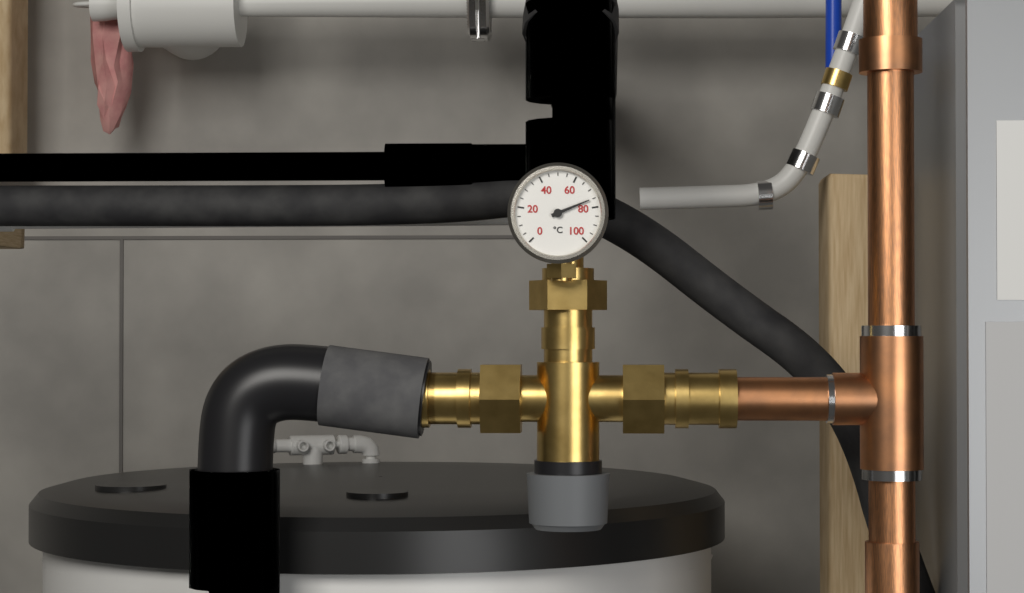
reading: 75 °C
